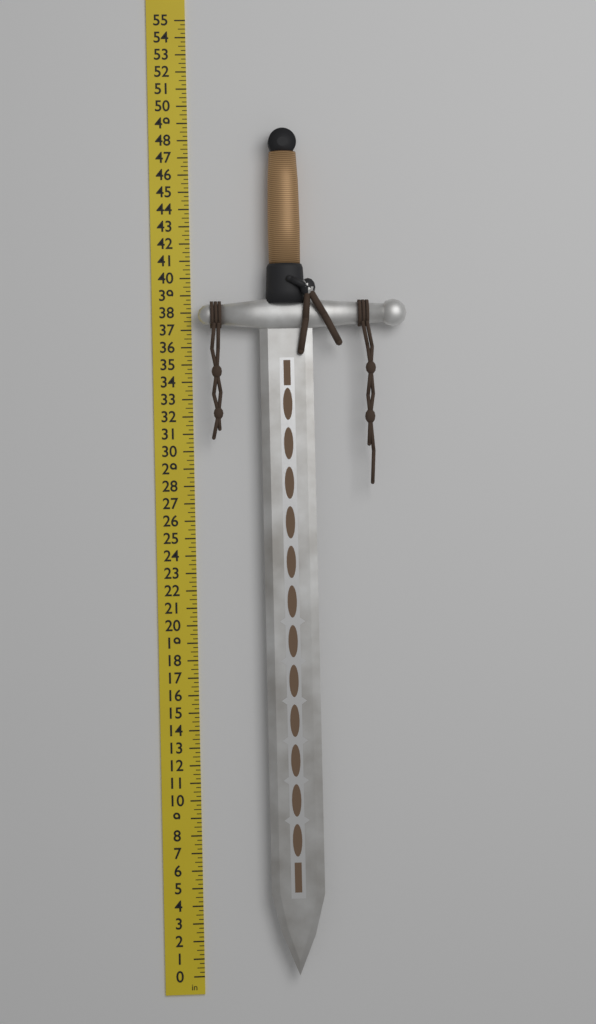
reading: 48.50 in
